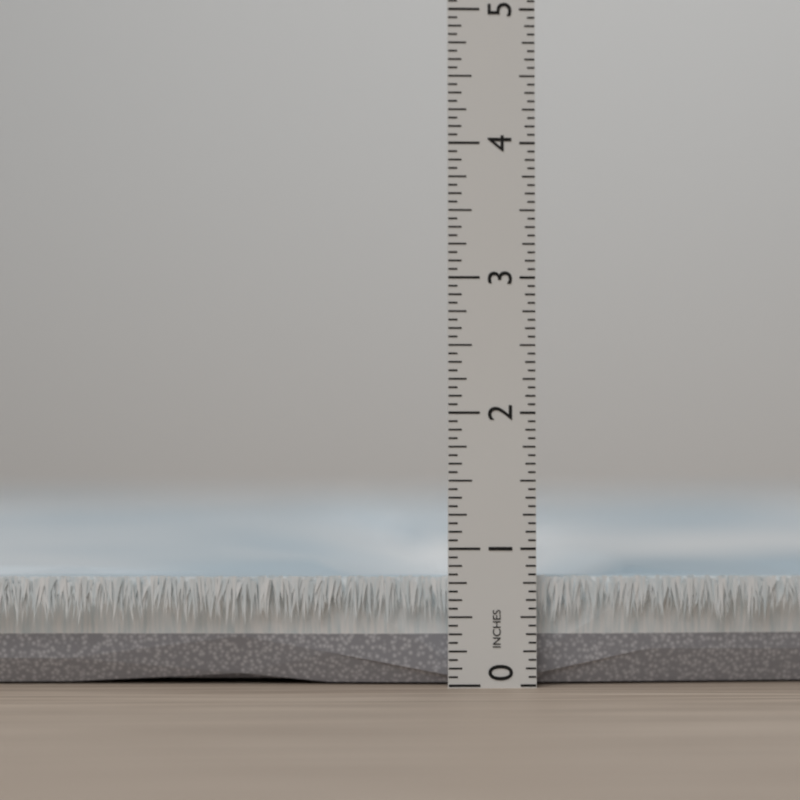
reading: 0.8125 in
